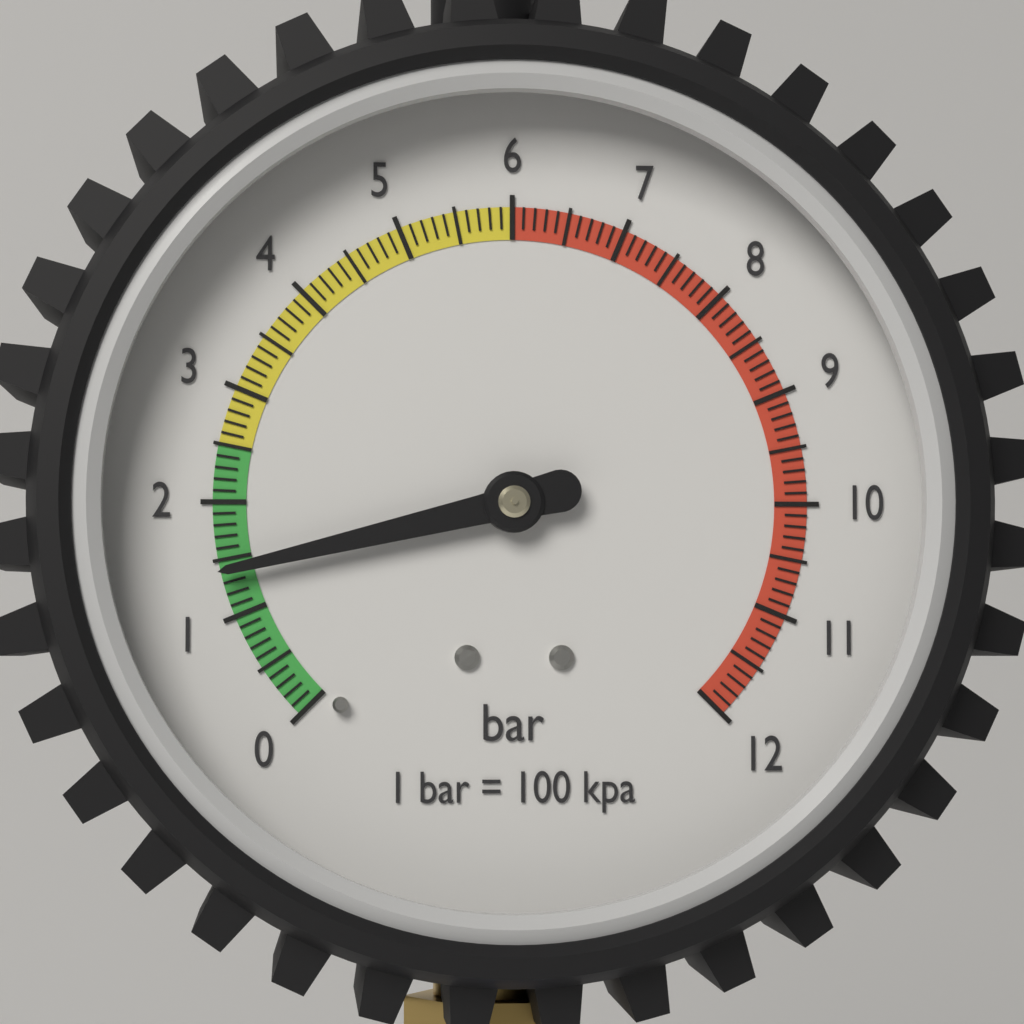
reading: 1.4 bar
